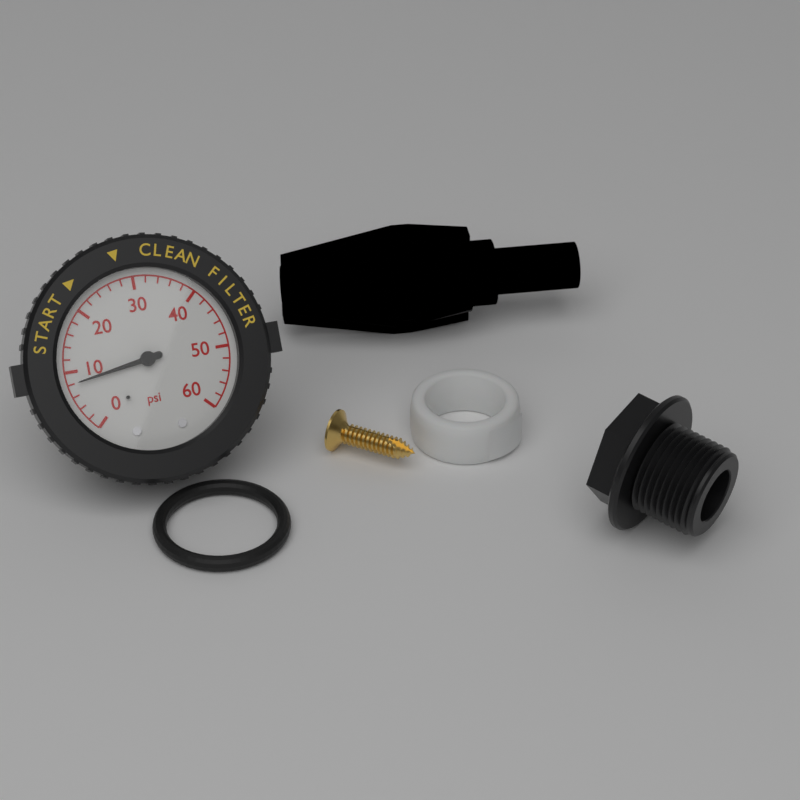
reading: 8 psi
